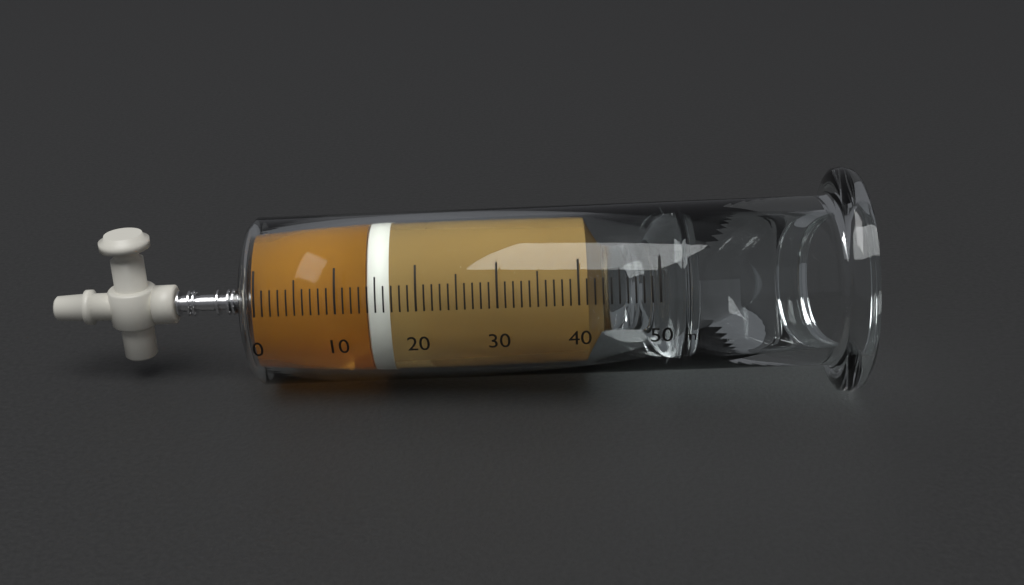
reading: 14 ml
